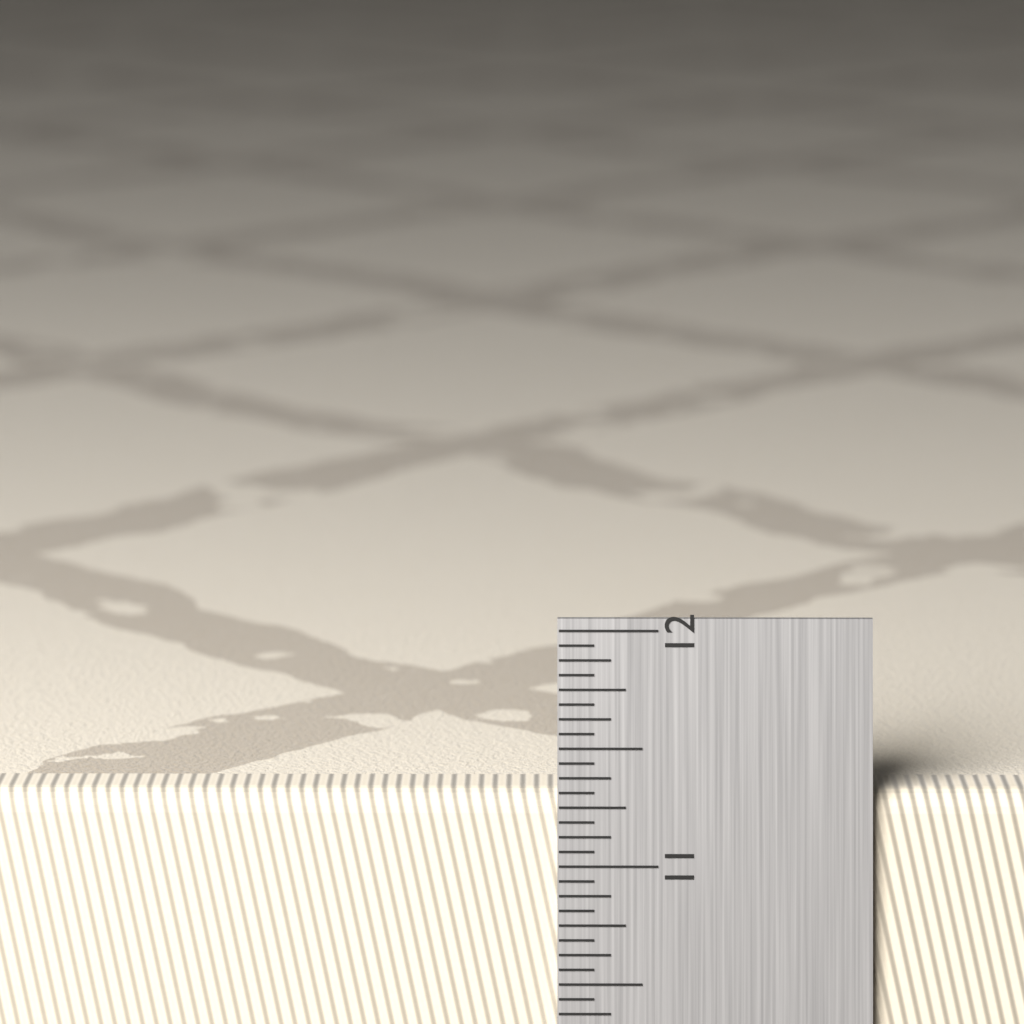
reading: 11.3125 in
